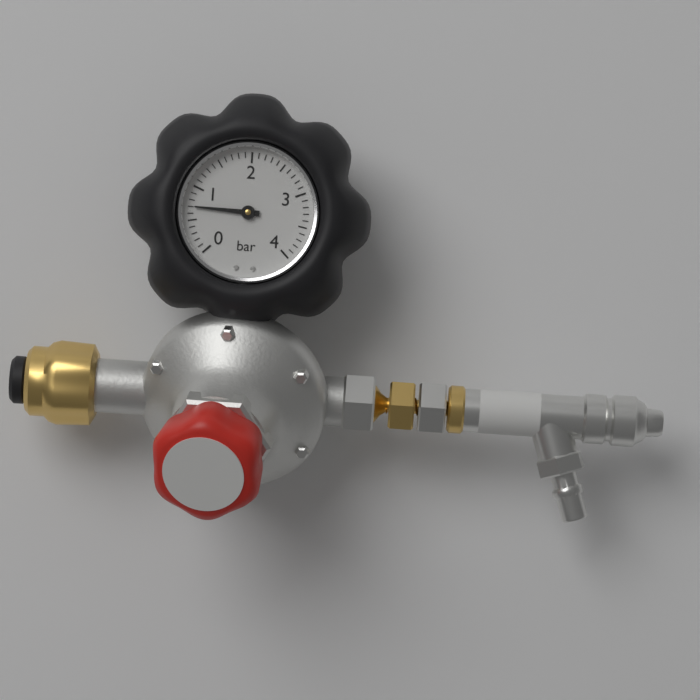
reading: 0.7 bar
